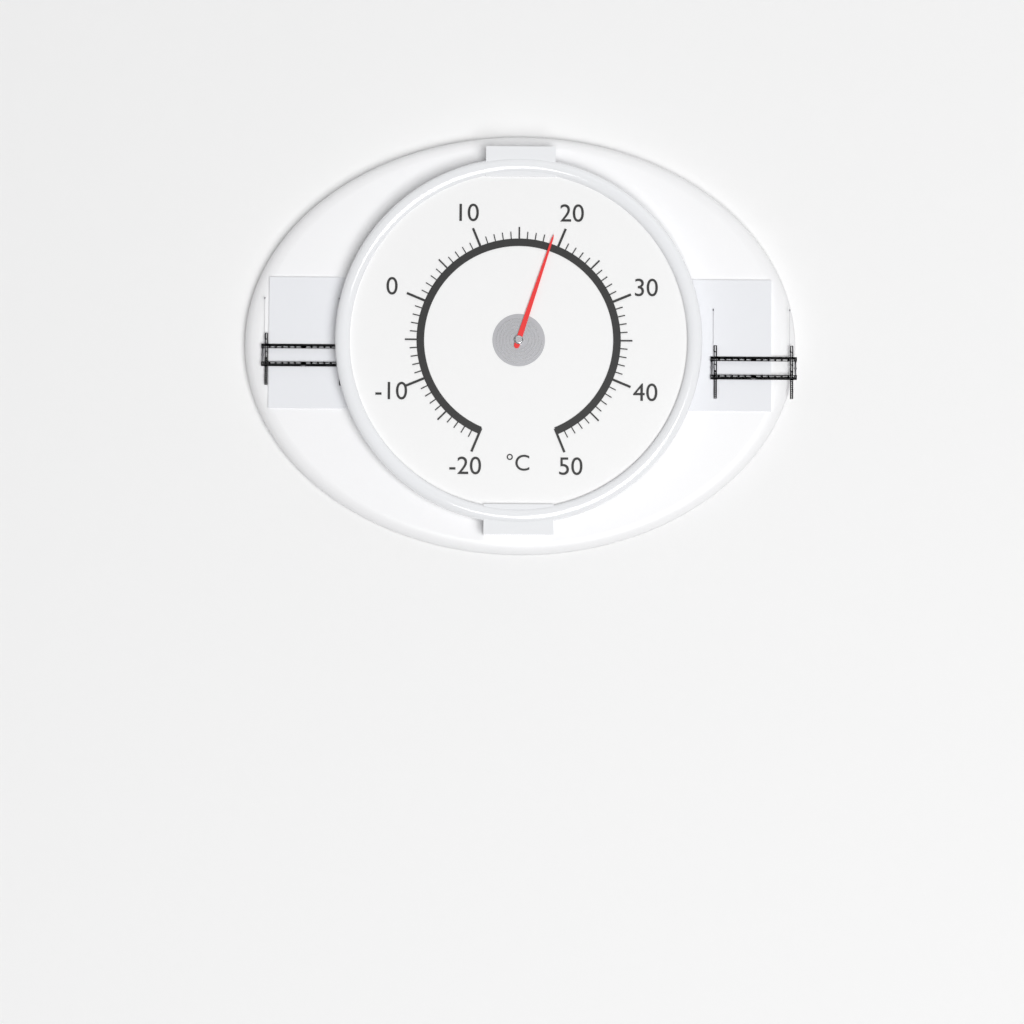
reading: 19 °C
